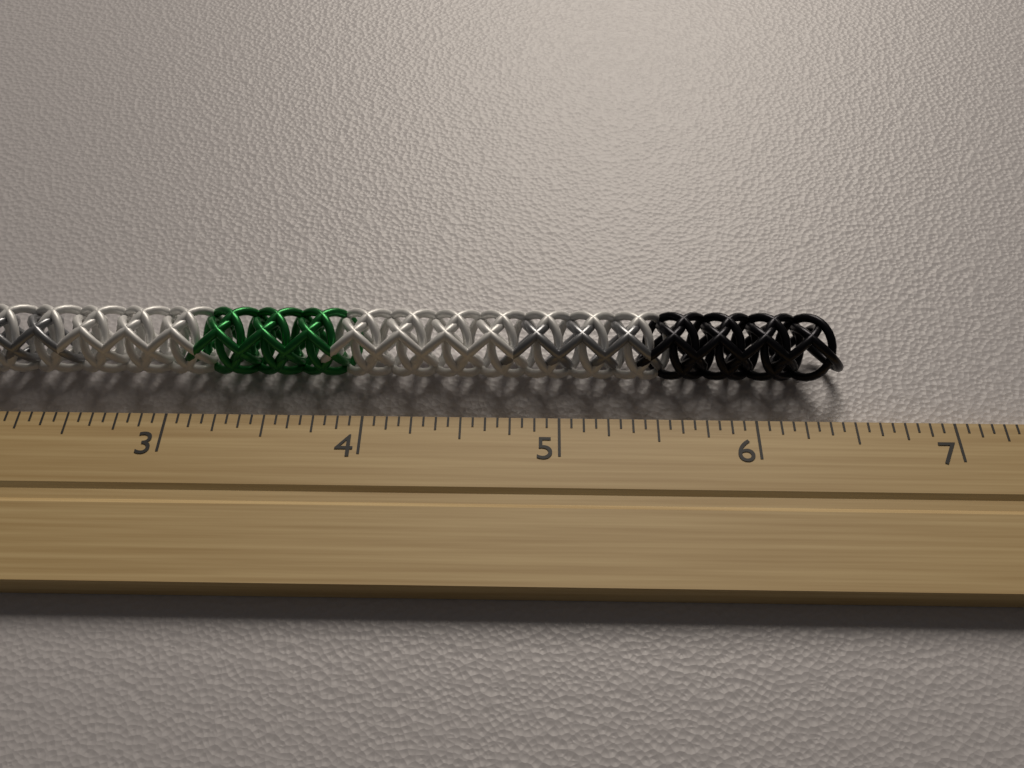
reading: 6.5000 inch
